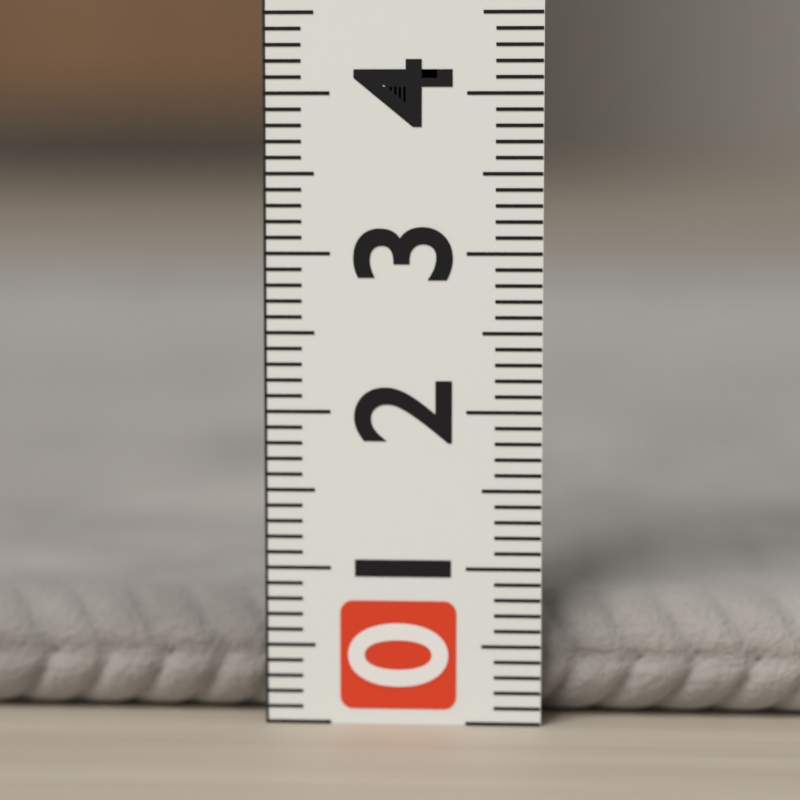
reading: 0.8 (no unit)
